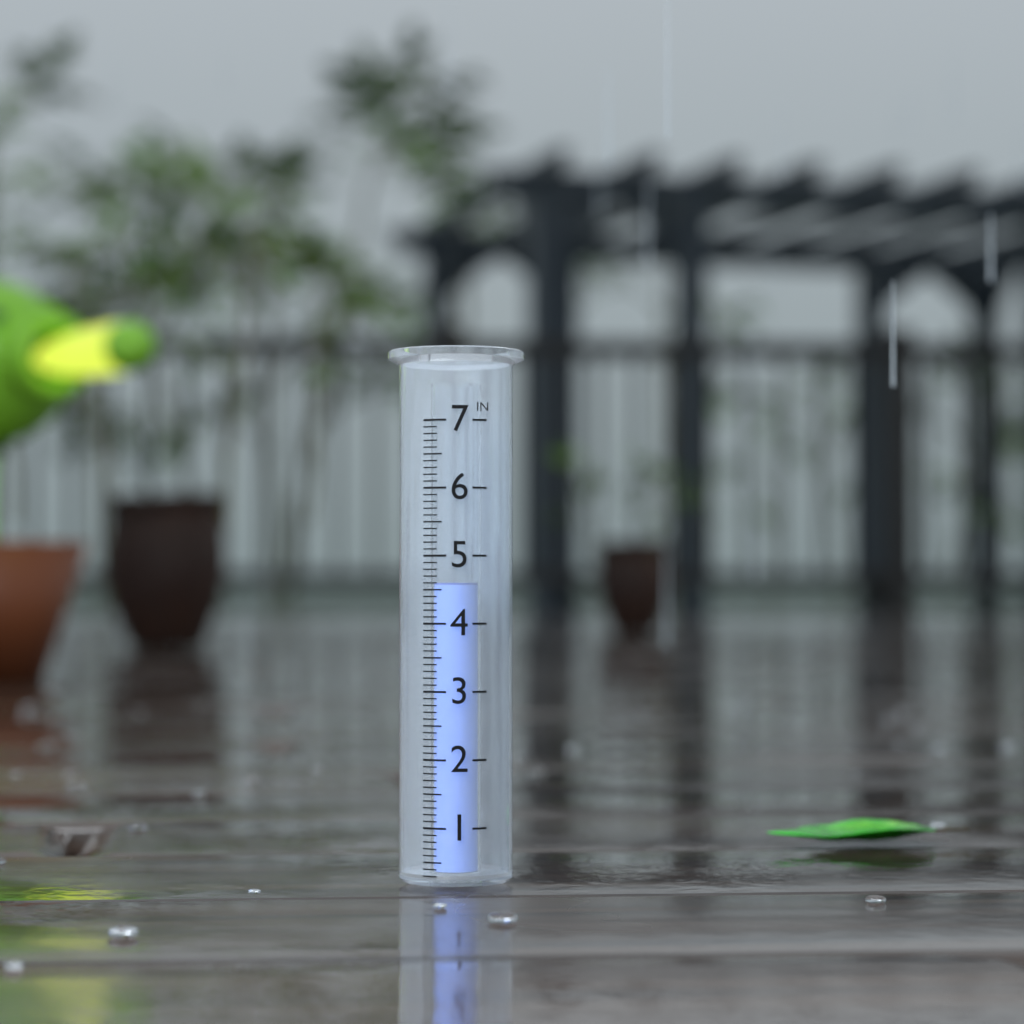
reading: 4.6 in
